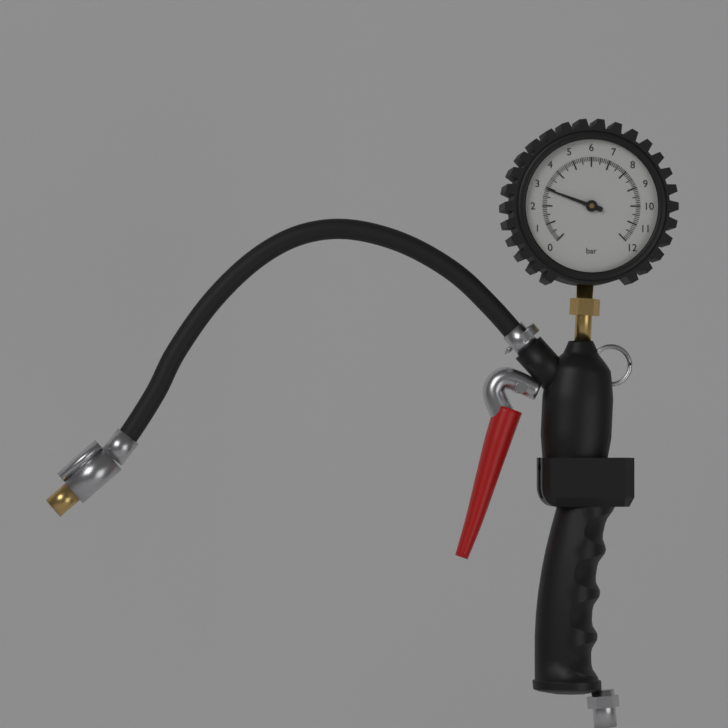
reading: 2.9 bar
